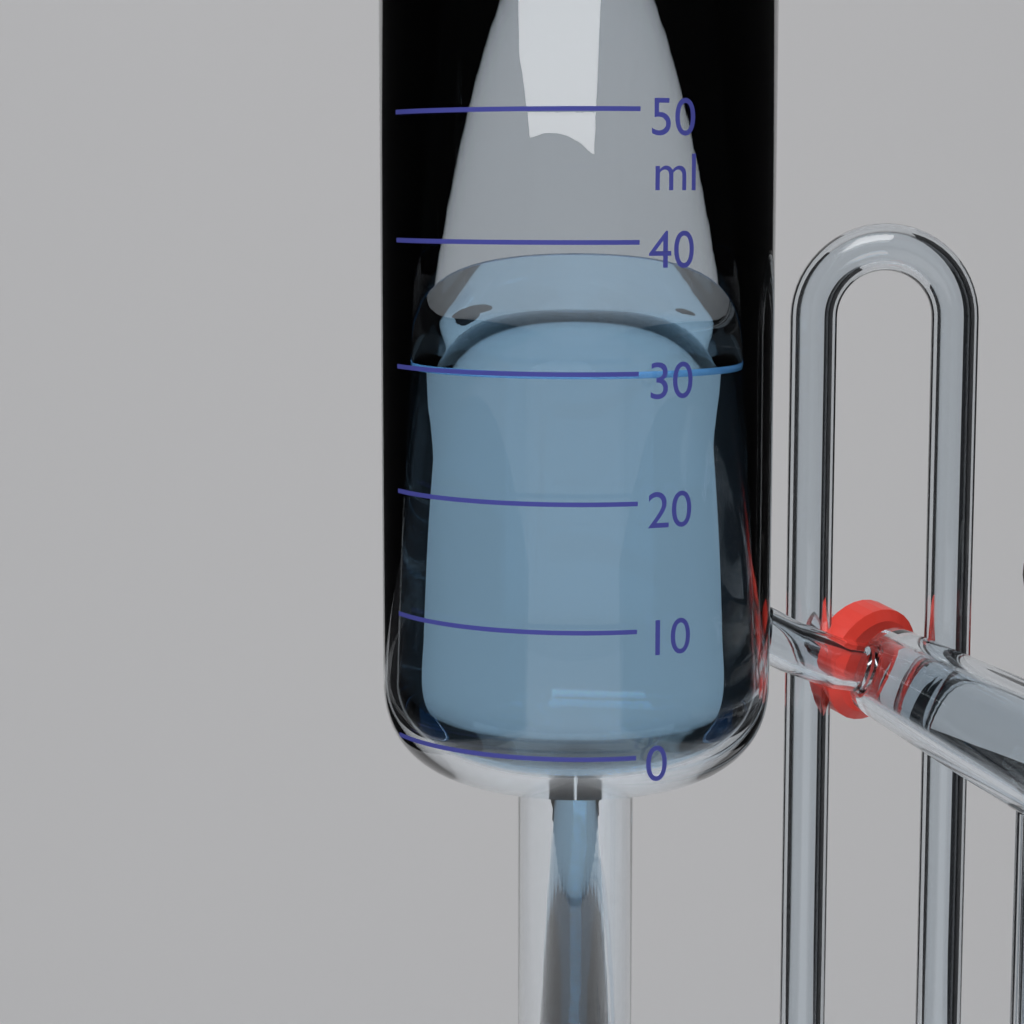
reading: 30 ml
